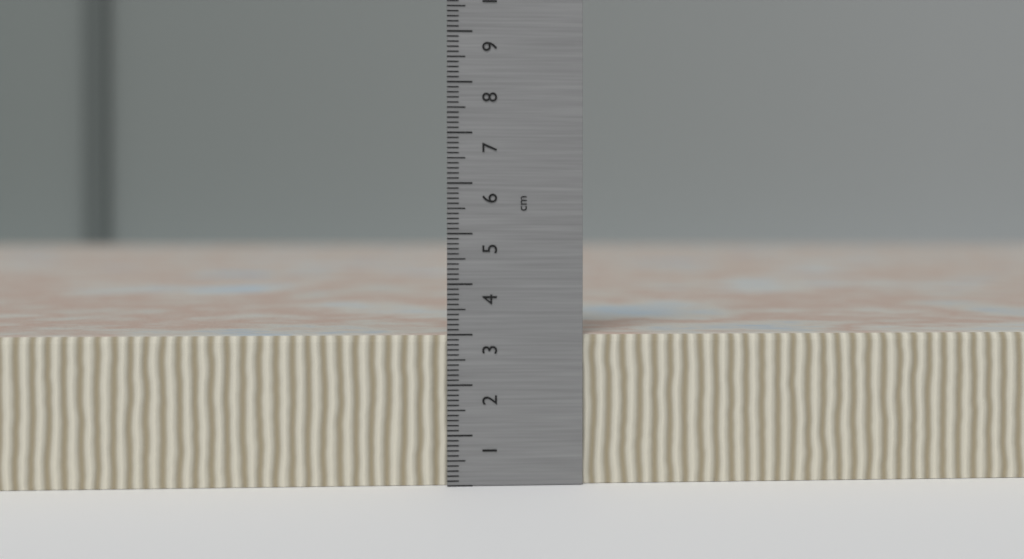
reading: 3.0 cm
